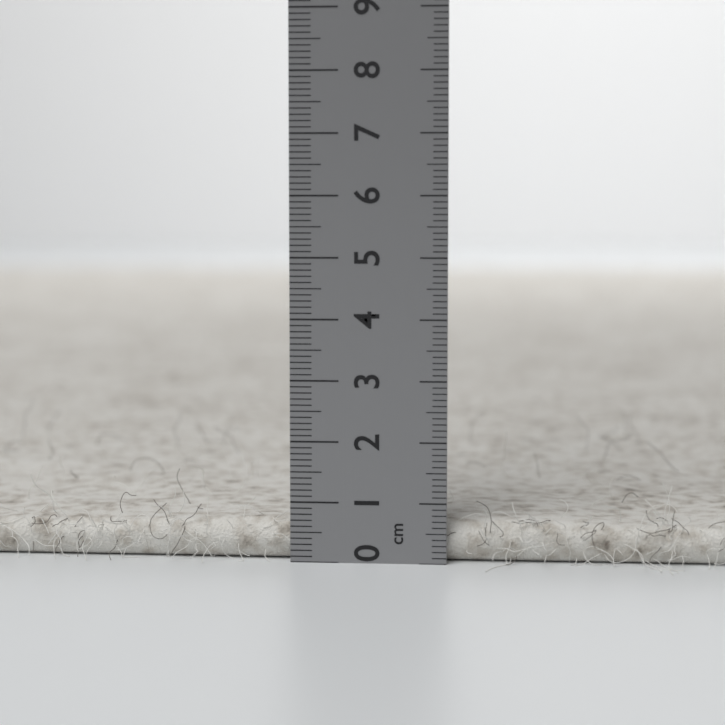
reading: 0.7 cm
